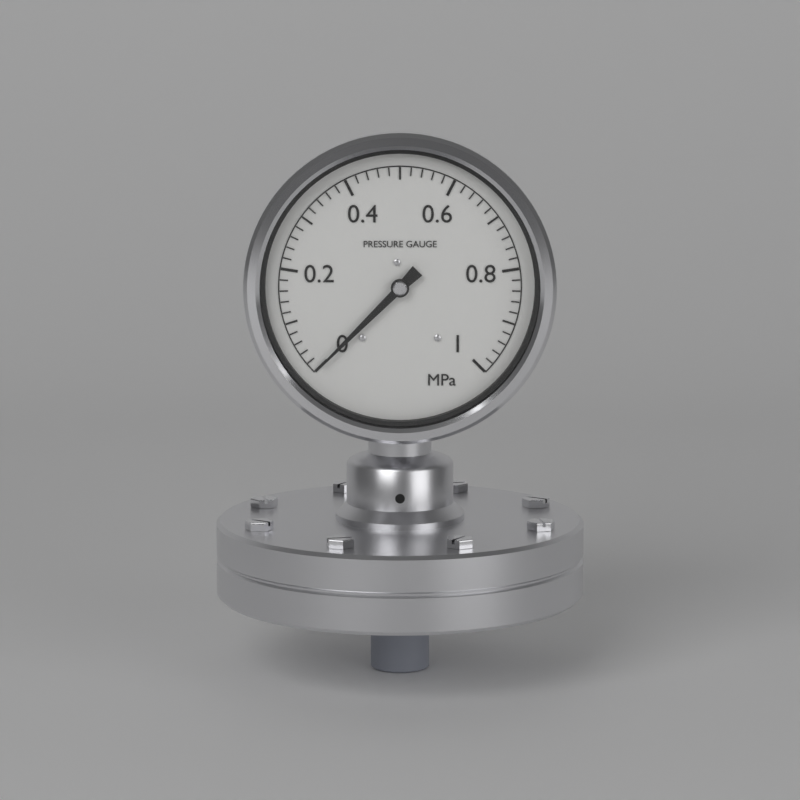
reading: 0.00 MPa
